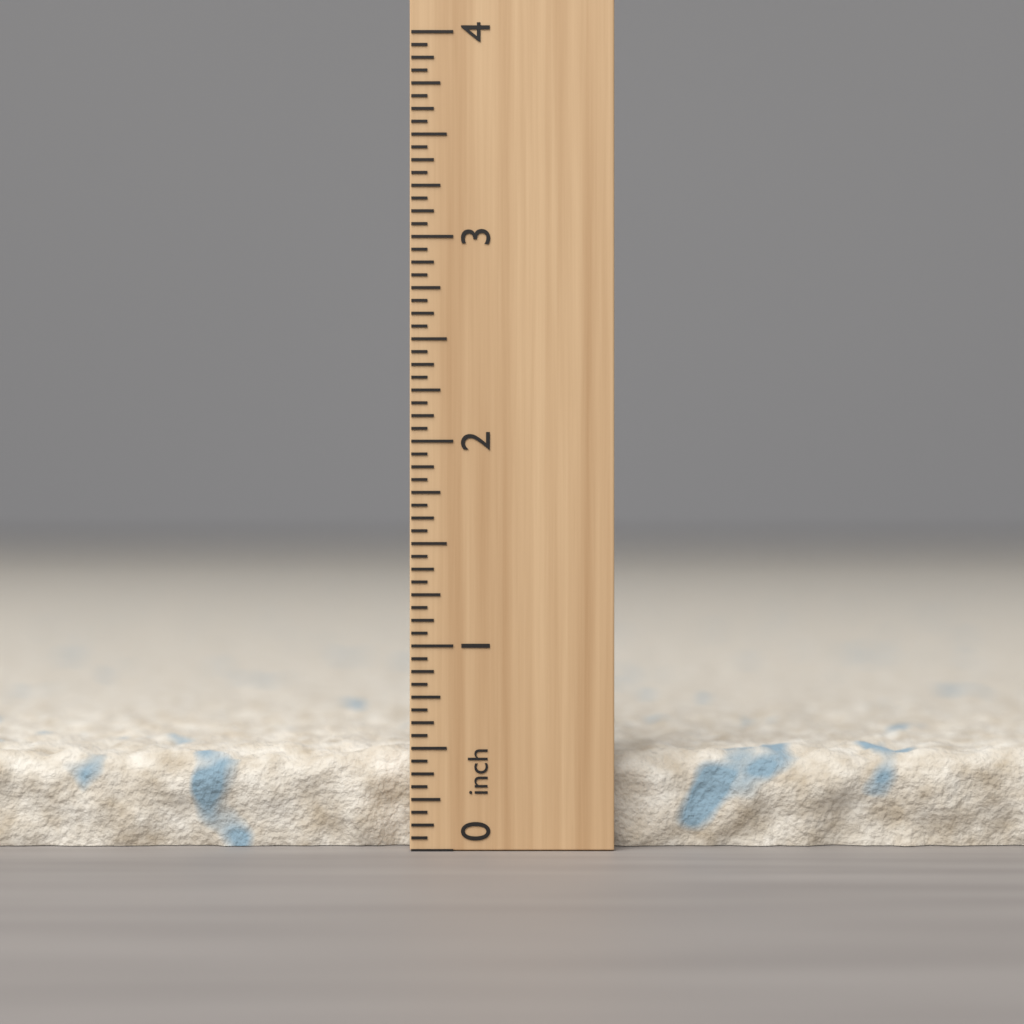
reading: 0.5000 inch
